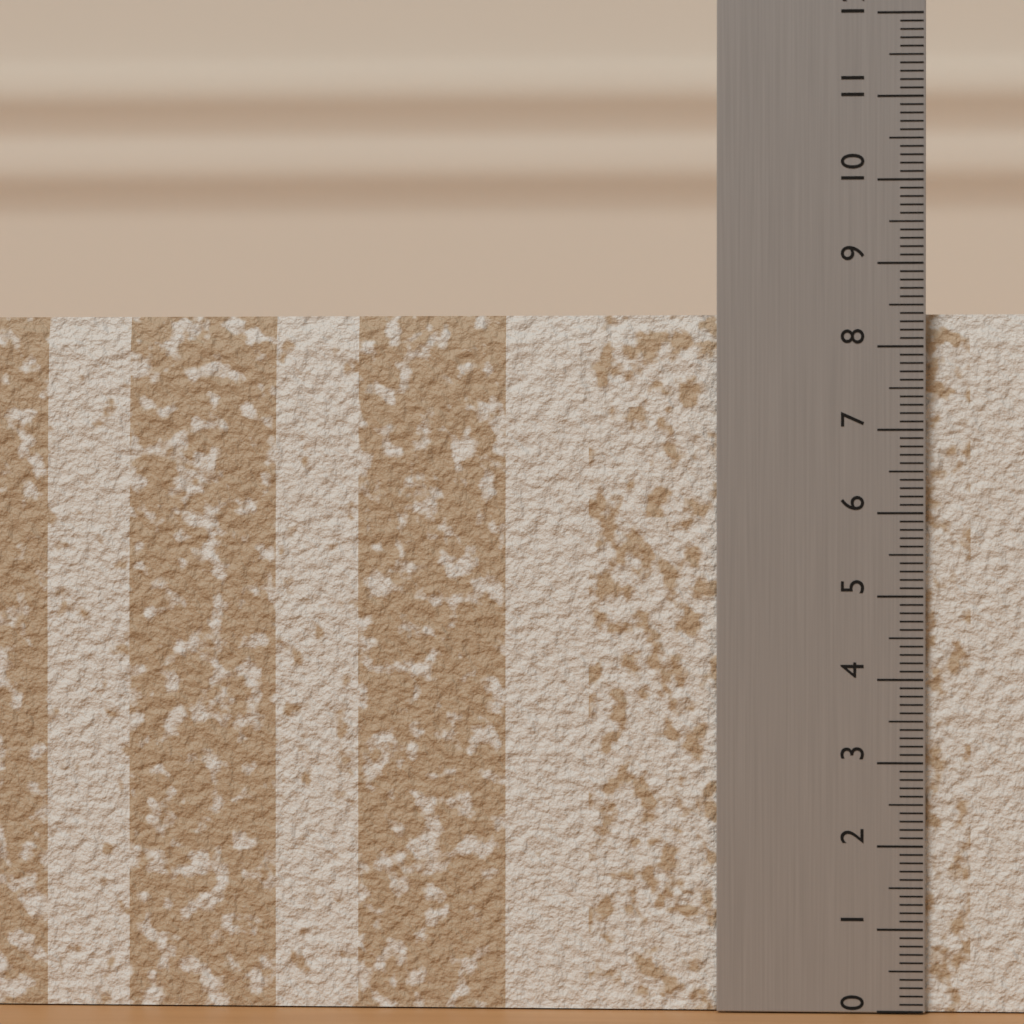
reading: 8.4 (no unit)
